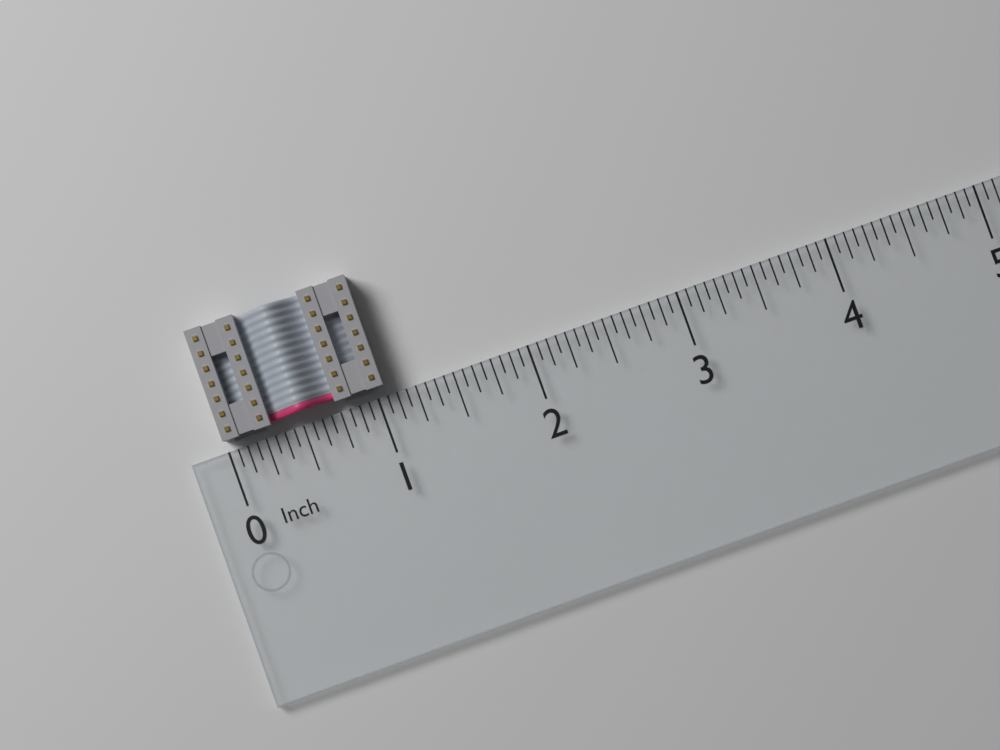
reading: 1.0625 in
